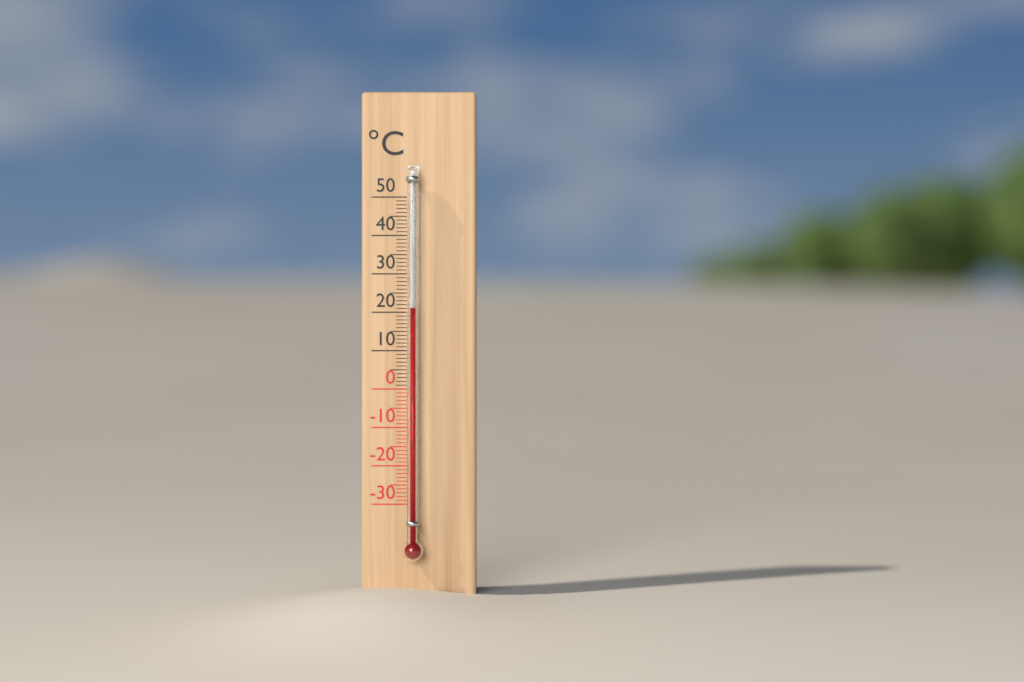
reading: 21 °C
